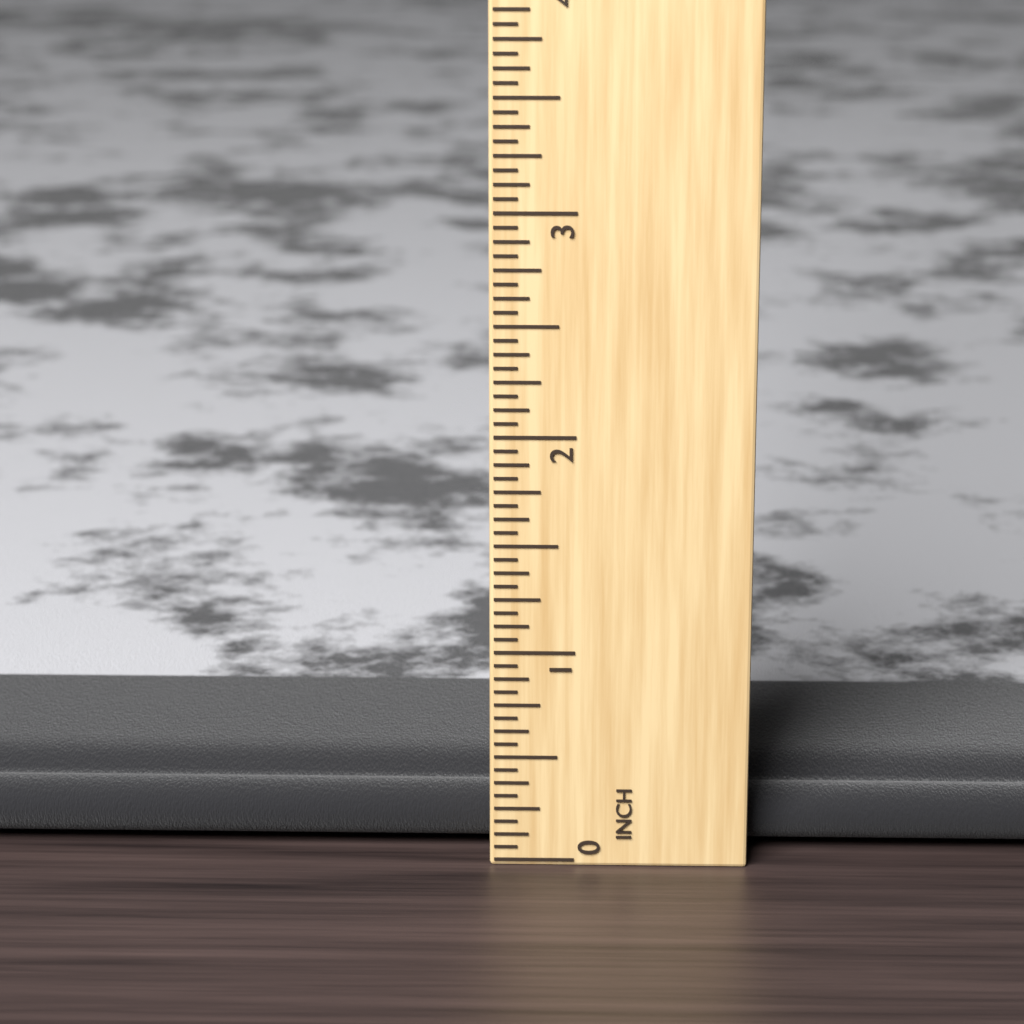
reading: 0.3125 in
